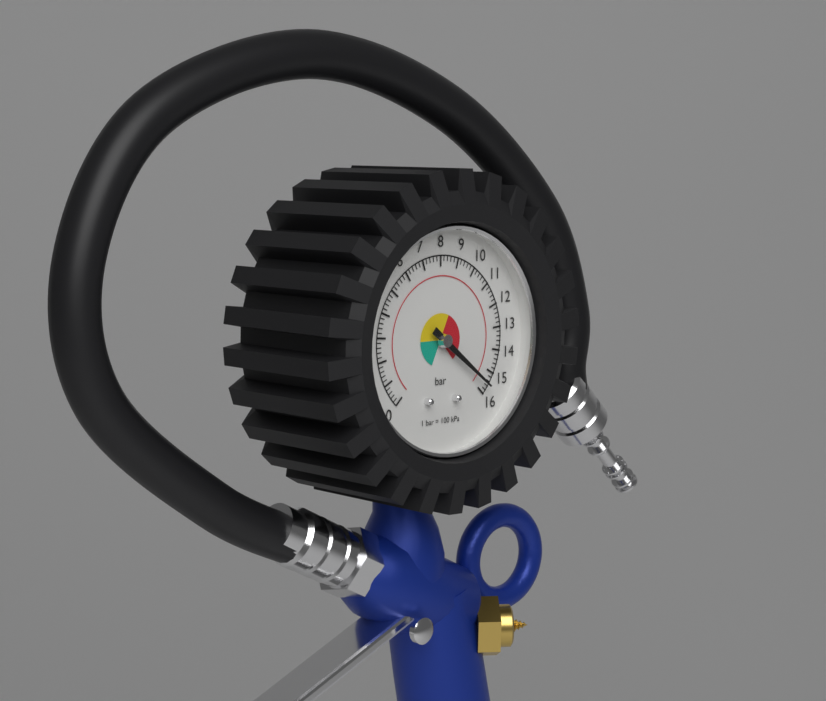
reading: 15.6 bar
